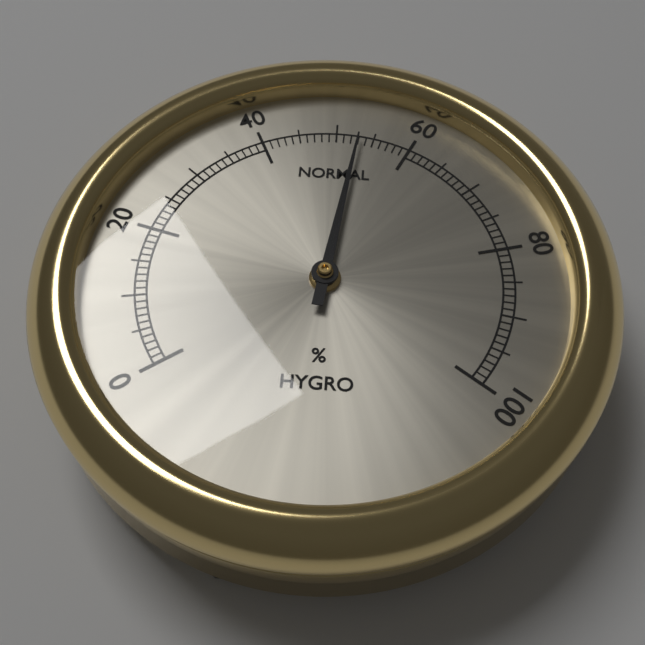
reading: 53 %
